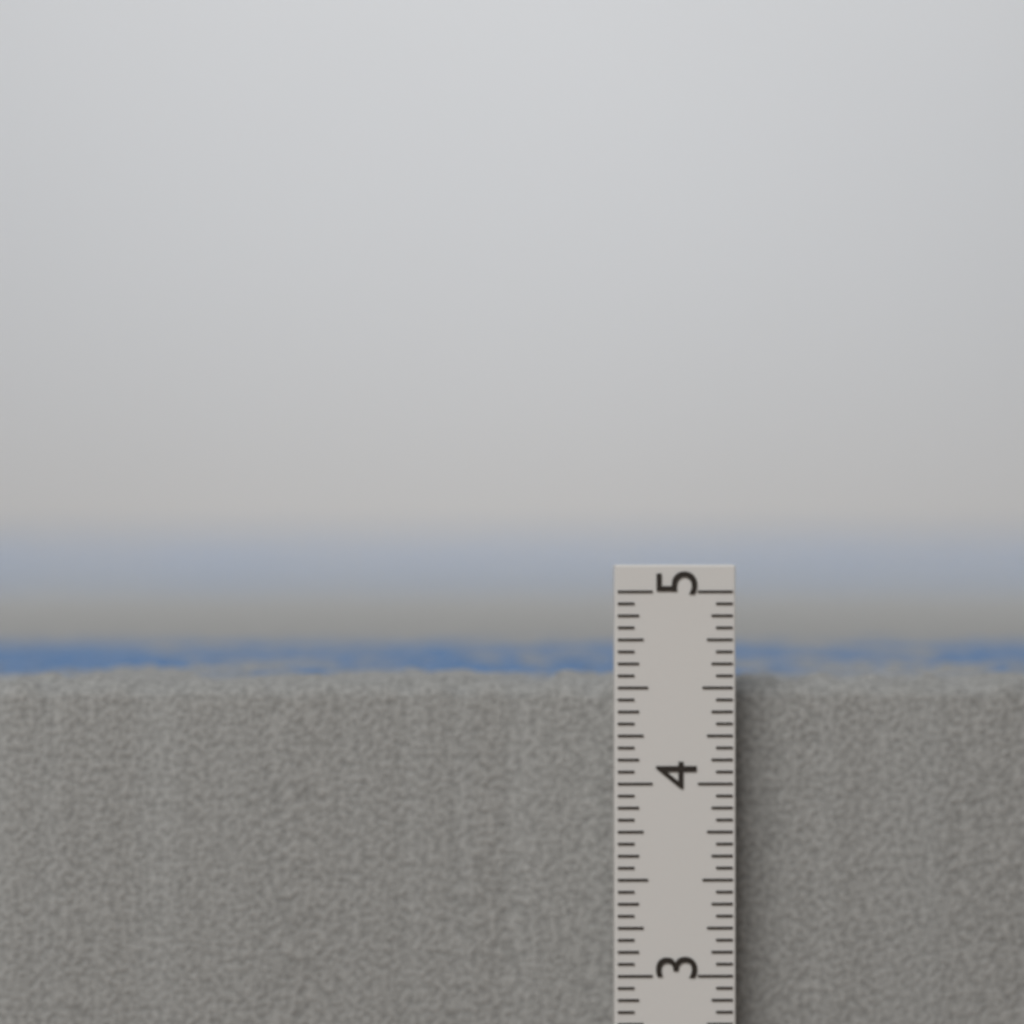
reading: 4.5625 in
